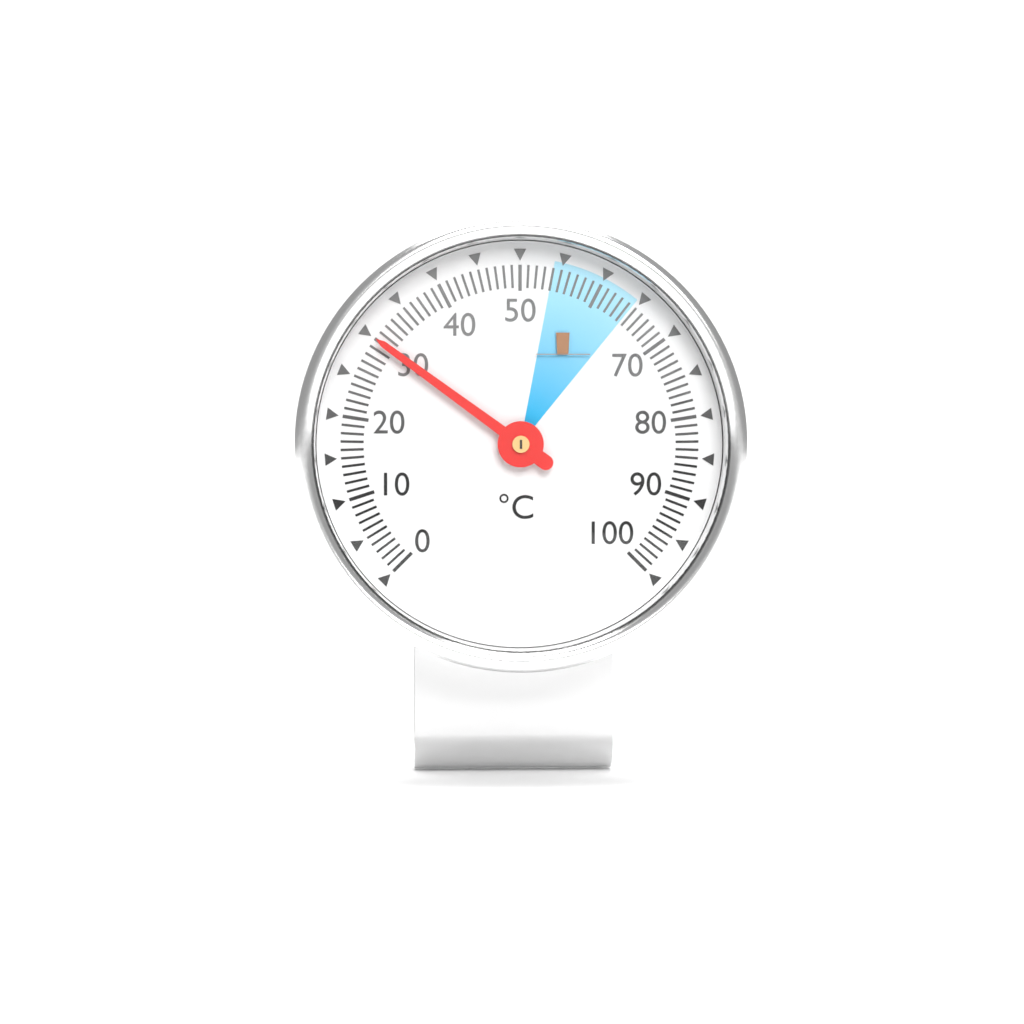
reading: 30 °C
